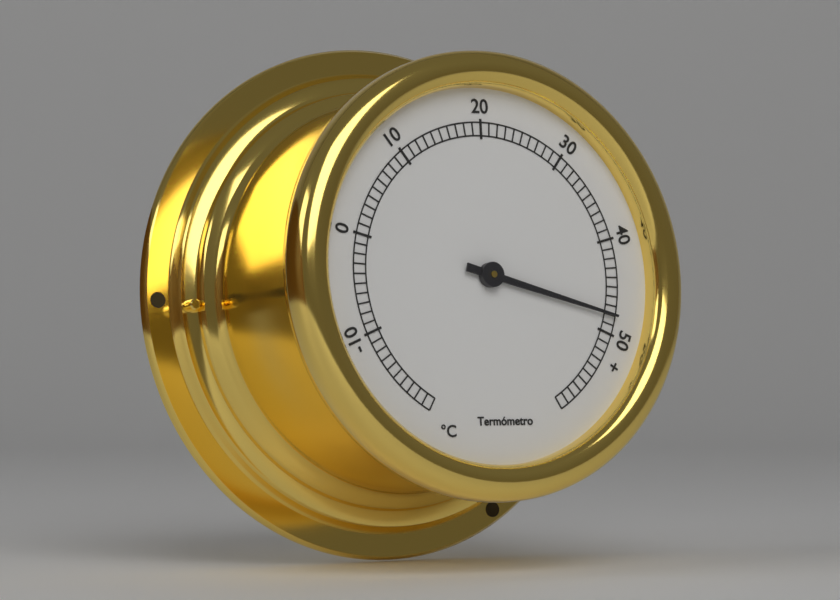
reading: 48 °C
